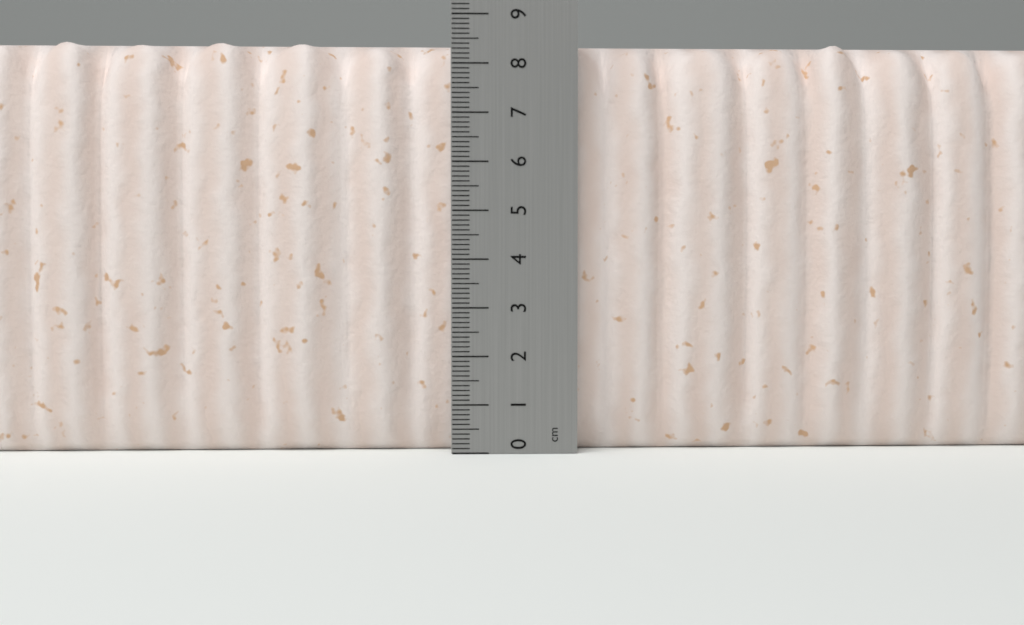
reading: 8.5 cm
